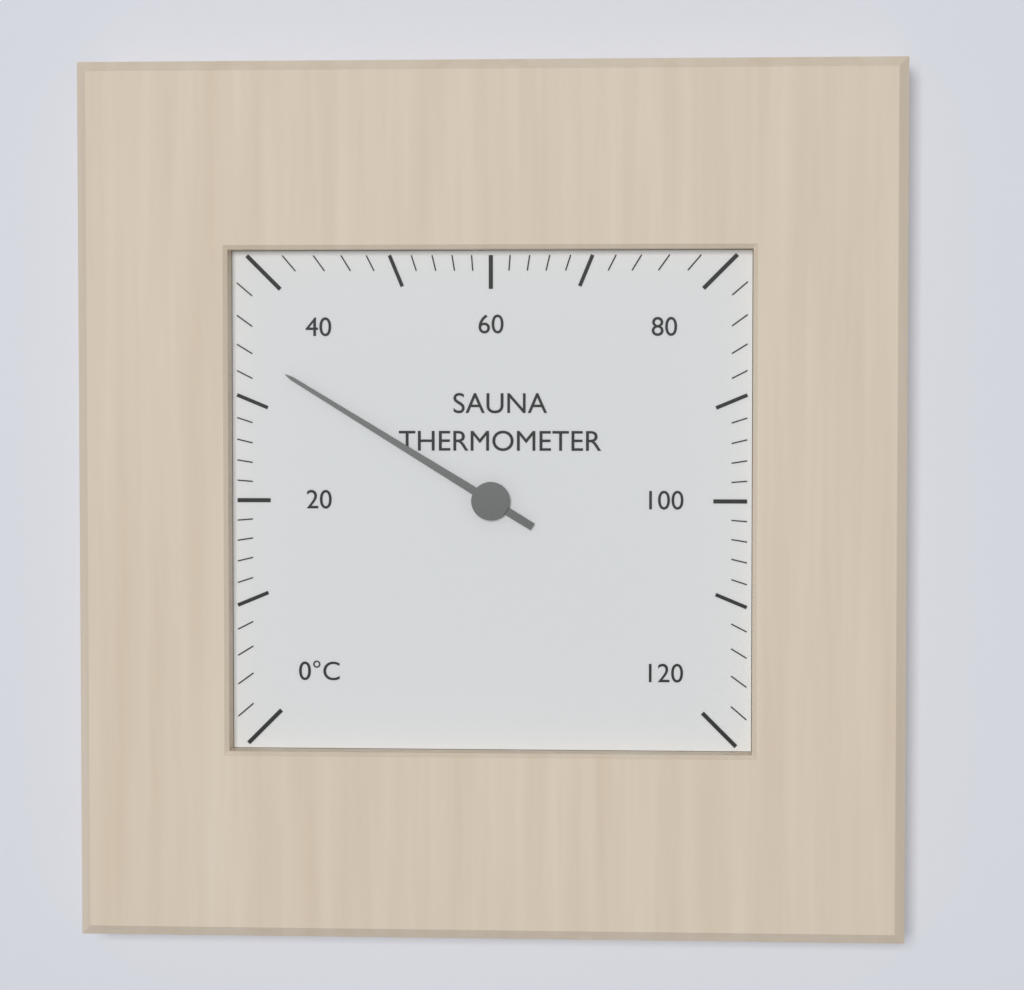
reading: 34 °C
